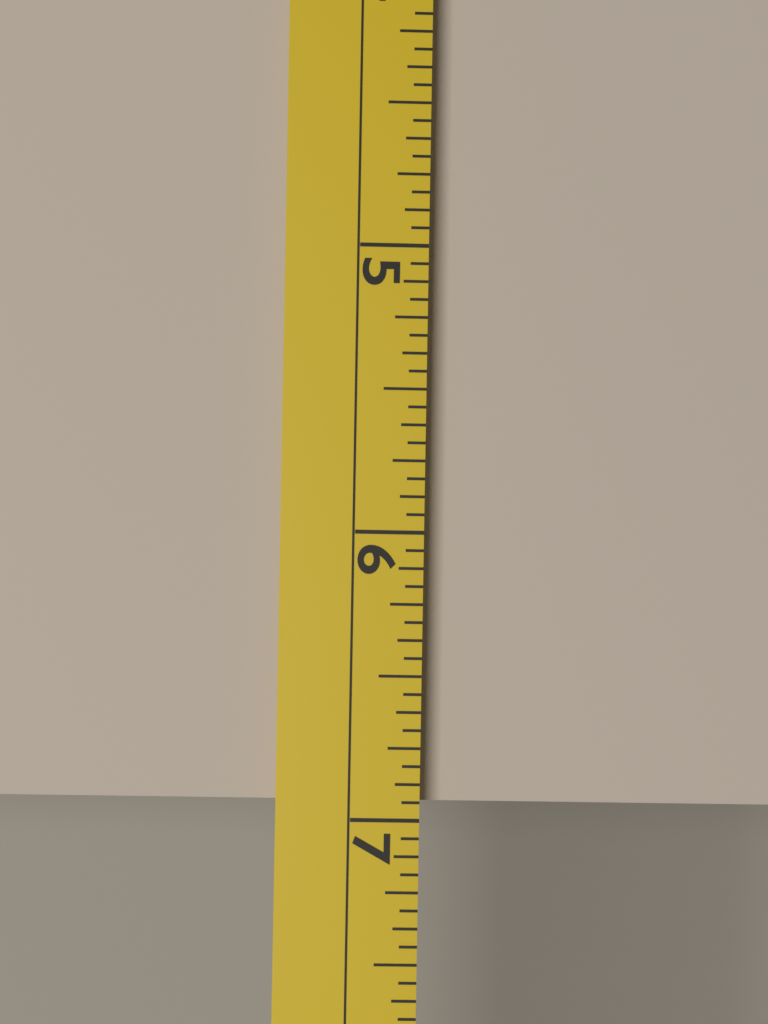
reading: 6.9375 (no unit)
